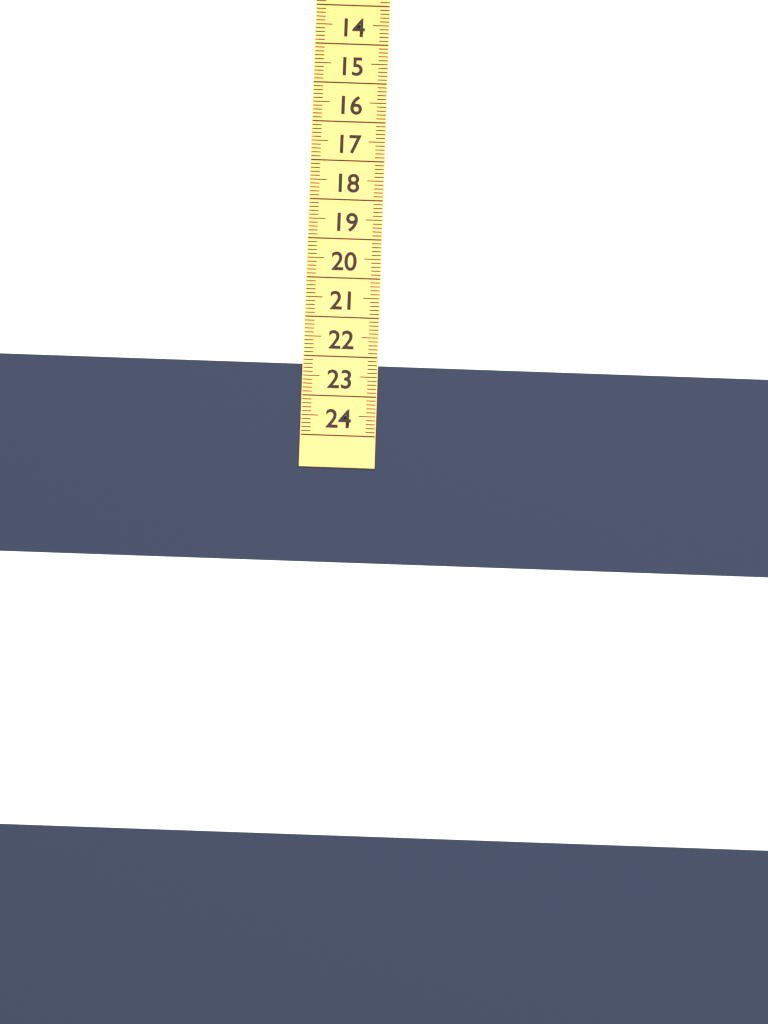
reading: 22.2 (no unit)
